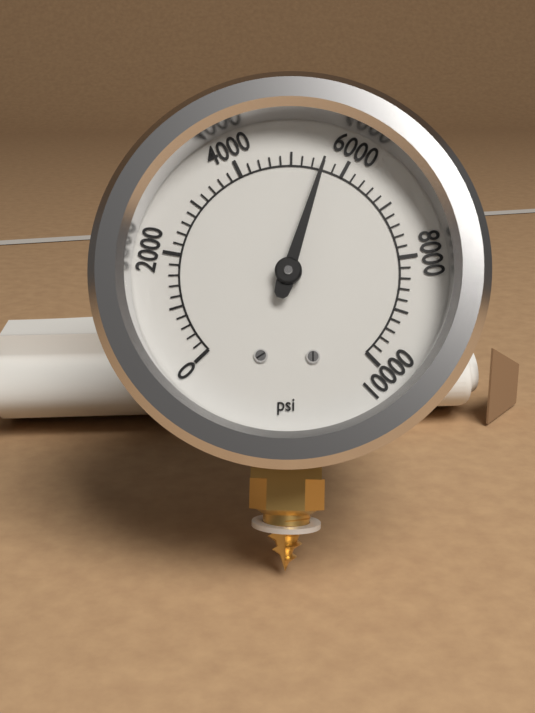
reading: 5600 psi
